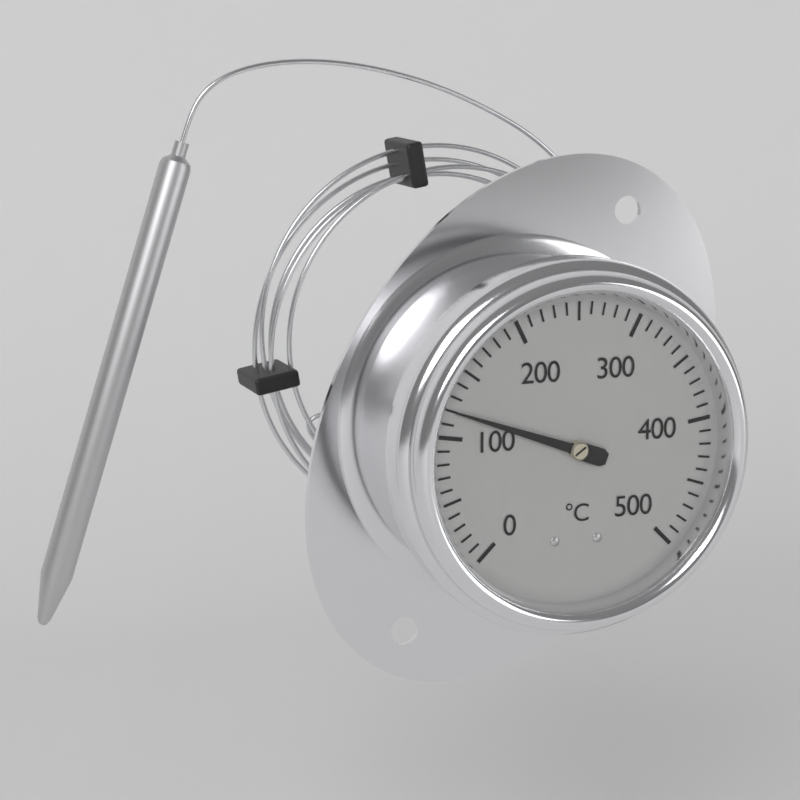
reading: 120 °C
